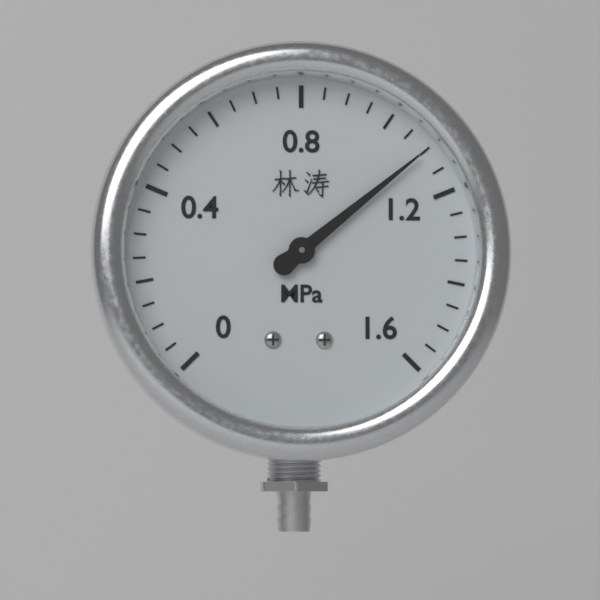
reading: 1.10 MPa
